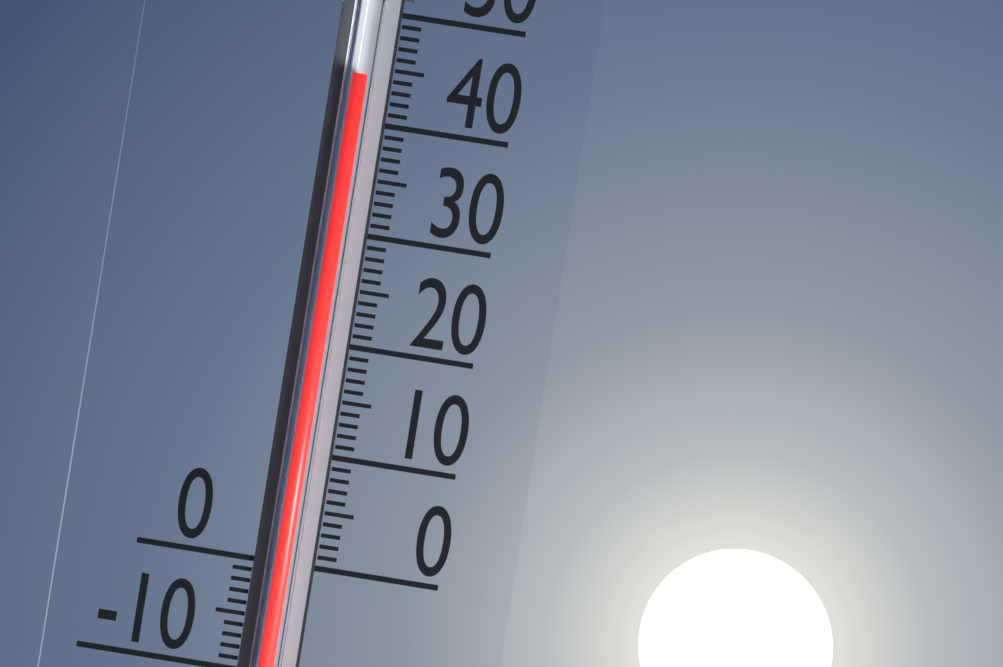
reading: 44 (no unit)
